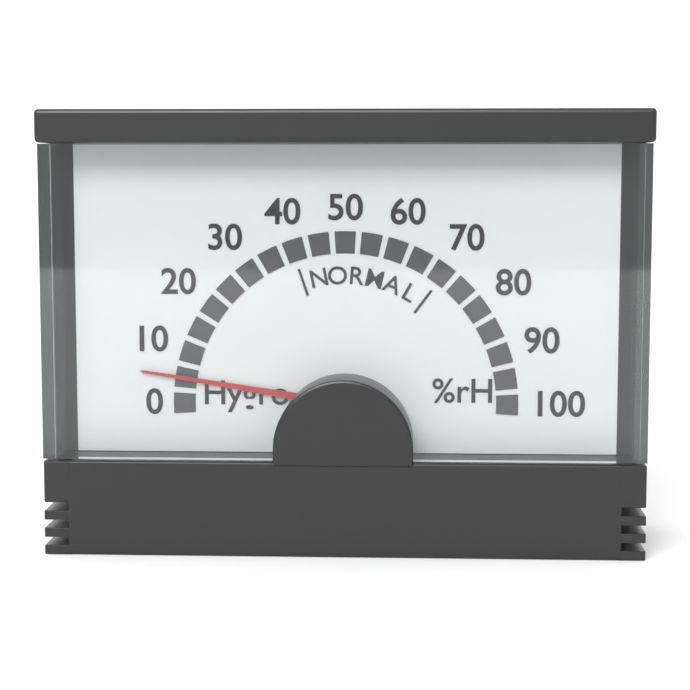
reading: 5 %rH
